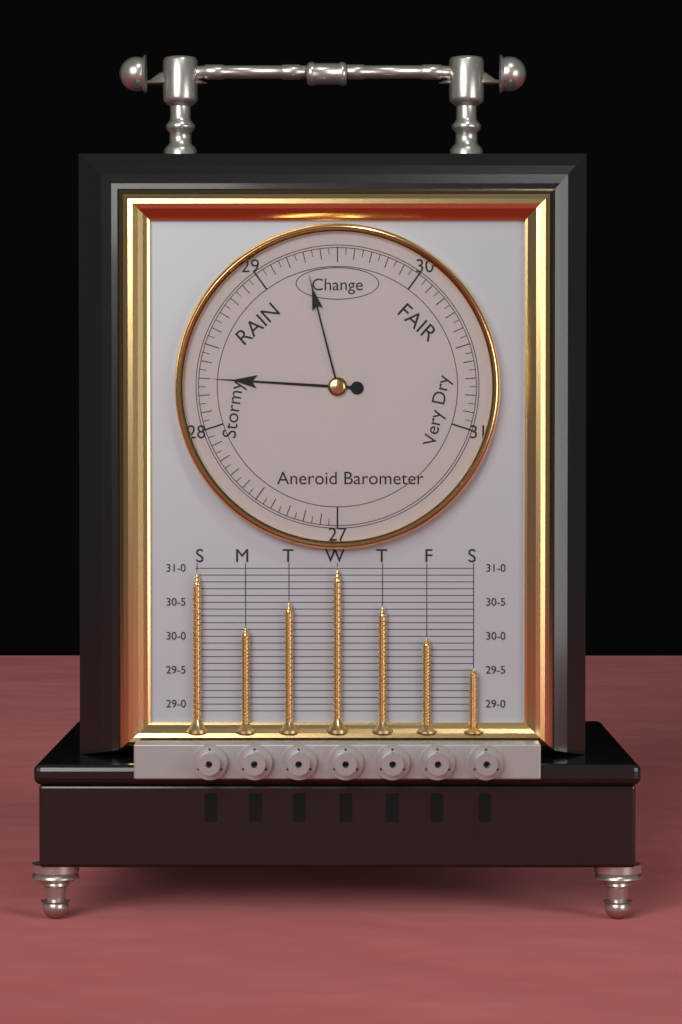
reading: 28.30 (no unit)
